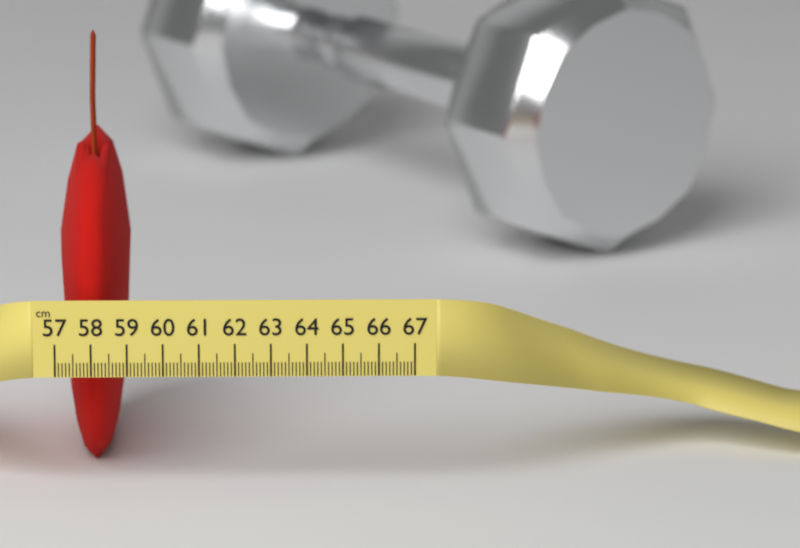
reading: 59.0 cm
